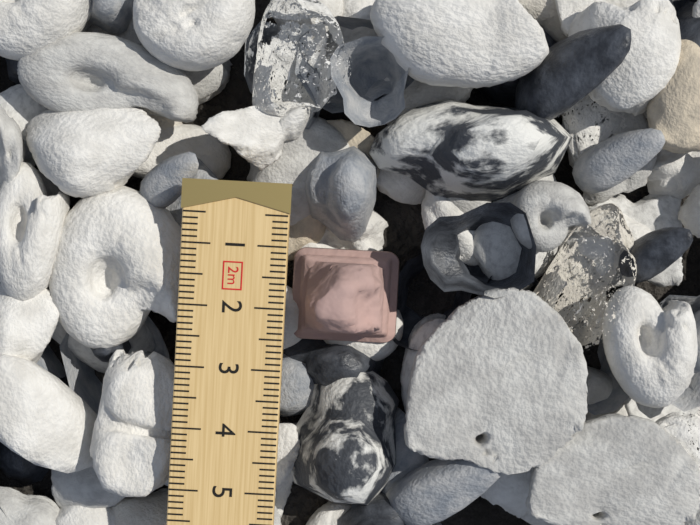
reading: 2.6 cm
